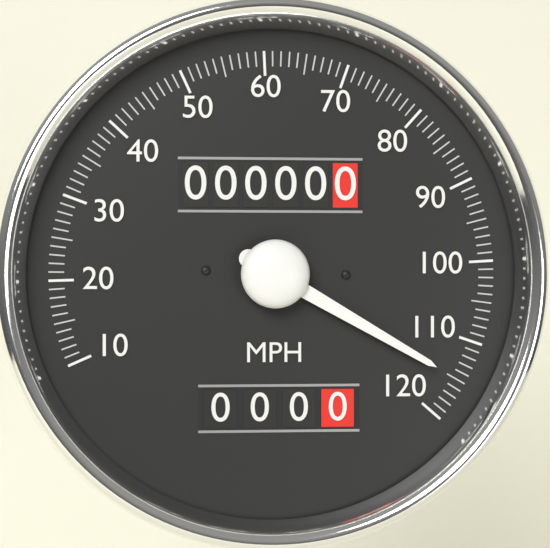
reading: 115 MPH
